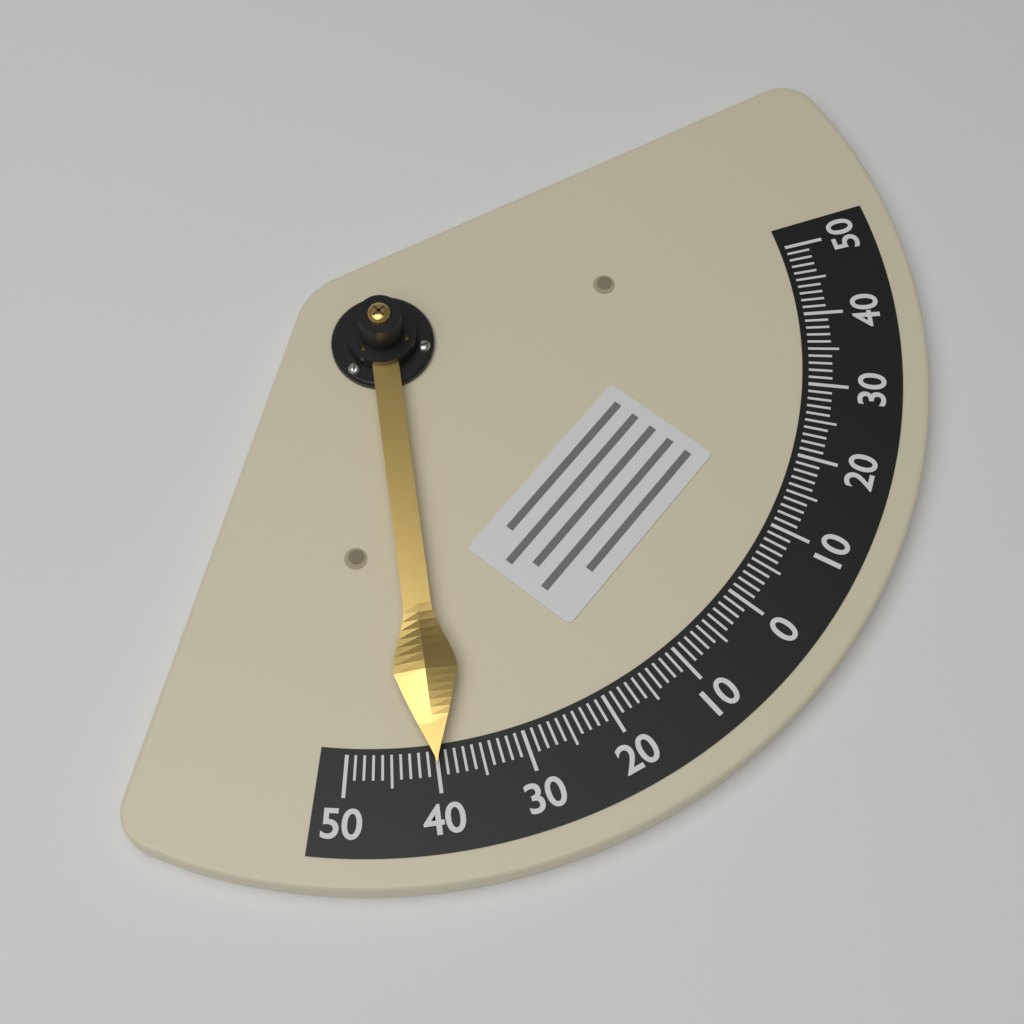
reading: -40 (no unit)
